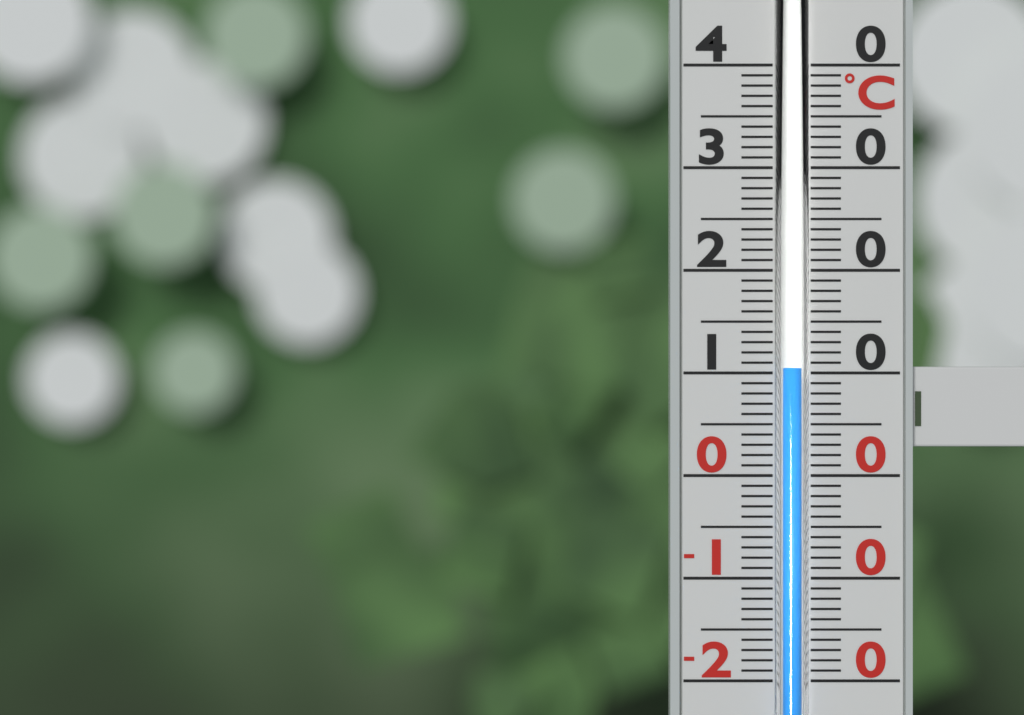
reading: 10.5 °C
